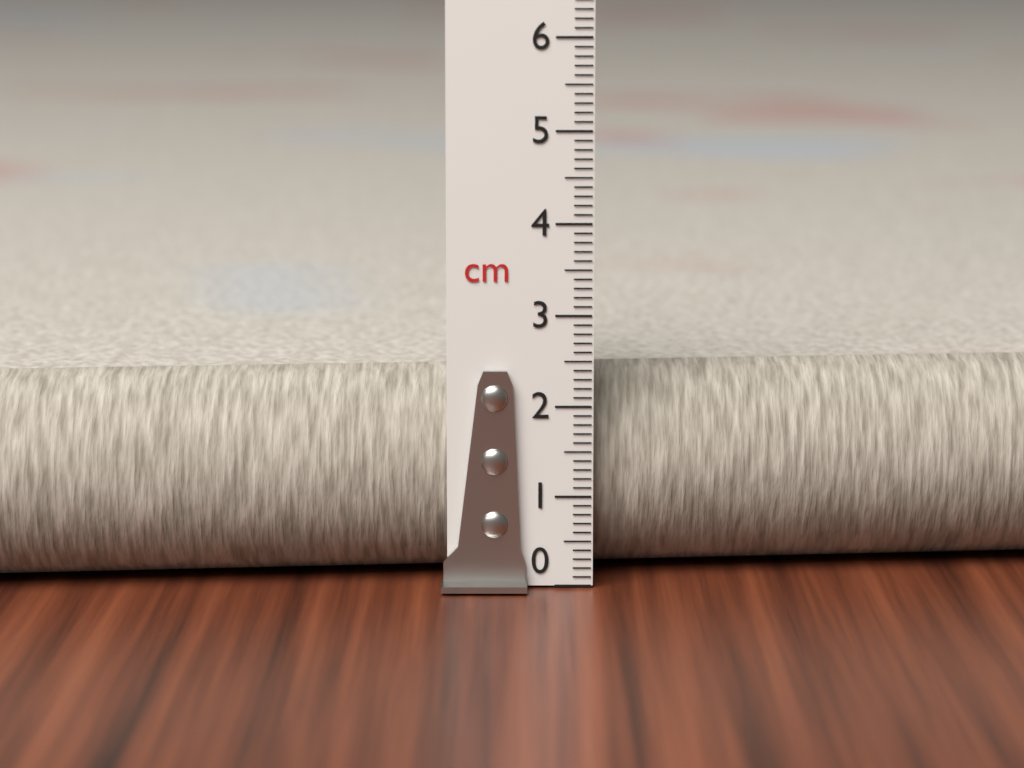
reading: 2.3 cm
